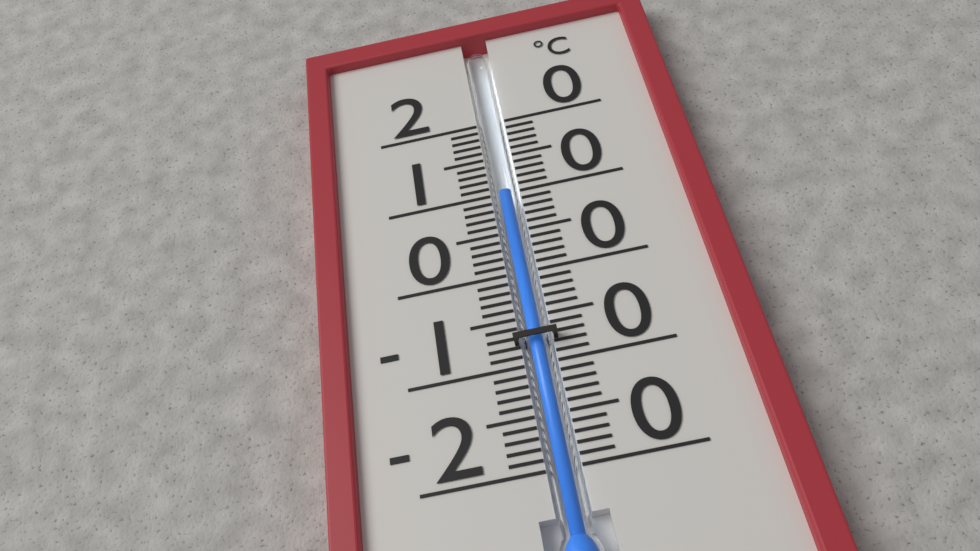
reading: 10 °C
